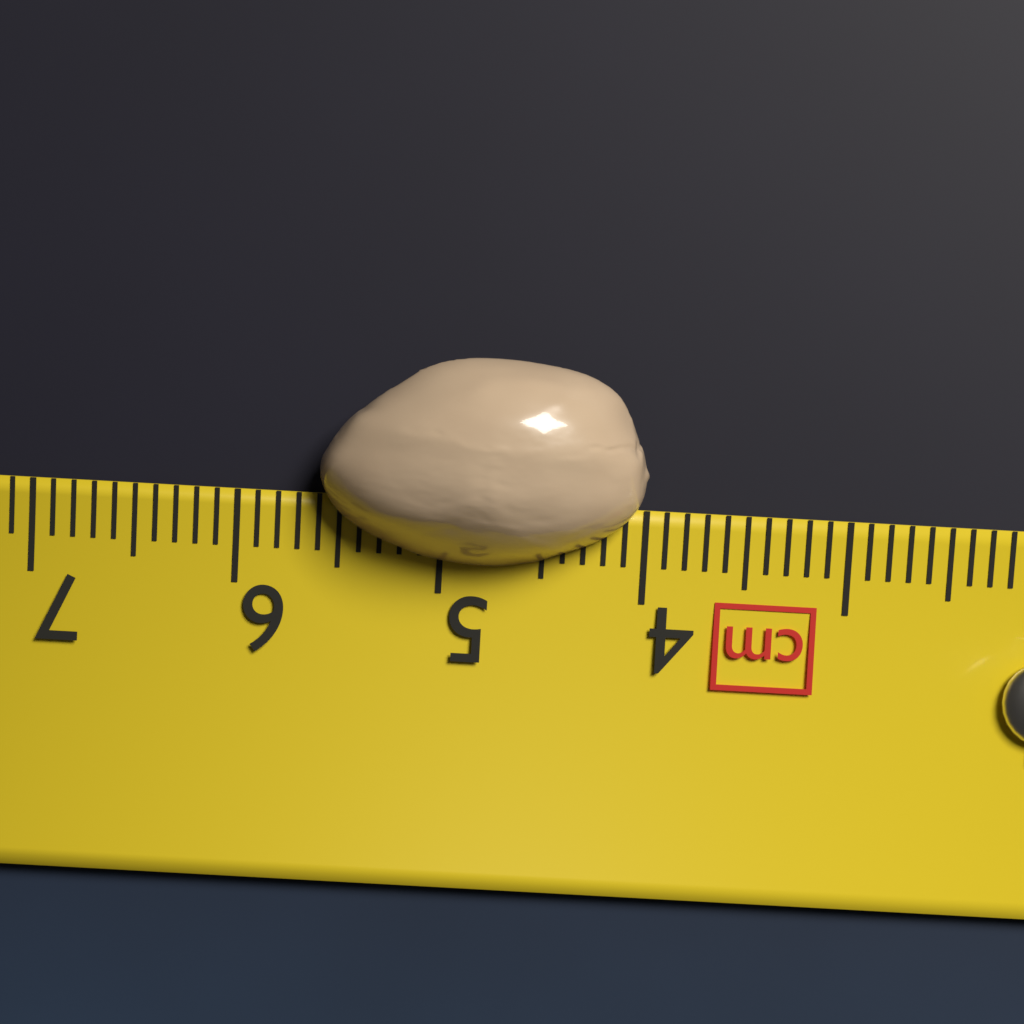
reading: 5.6 cm
